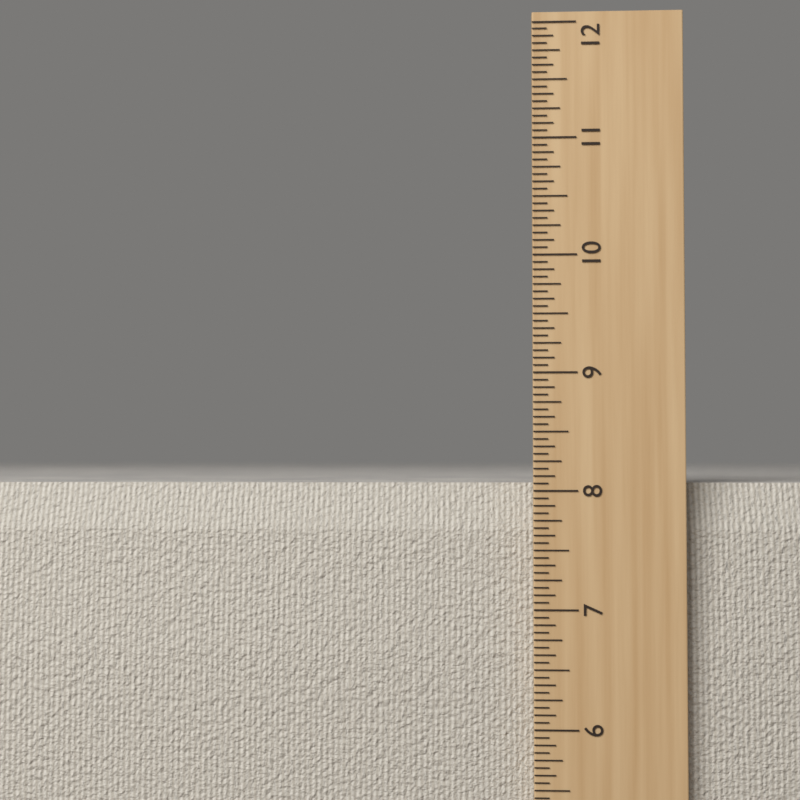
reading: 8.0625 in
